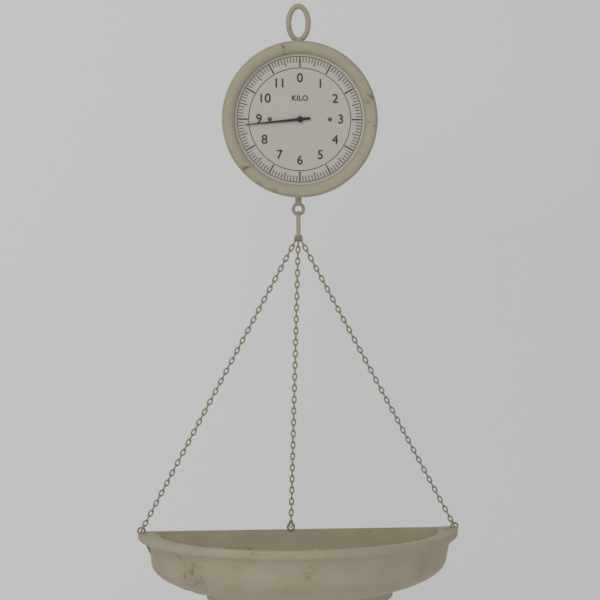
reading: 8.8 kg
